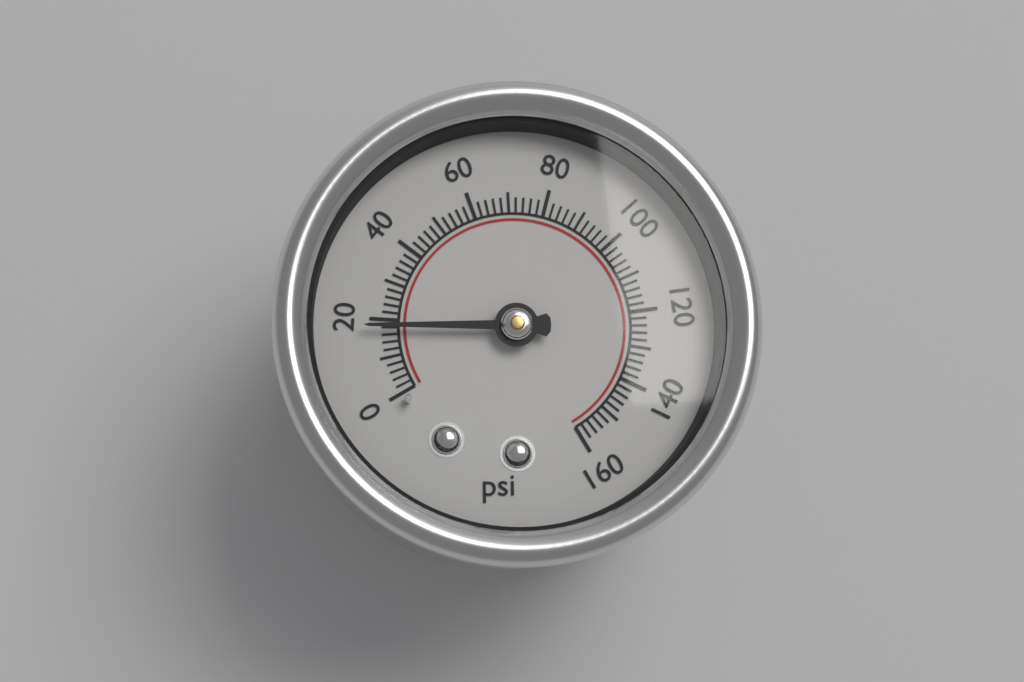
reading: 18 psi
